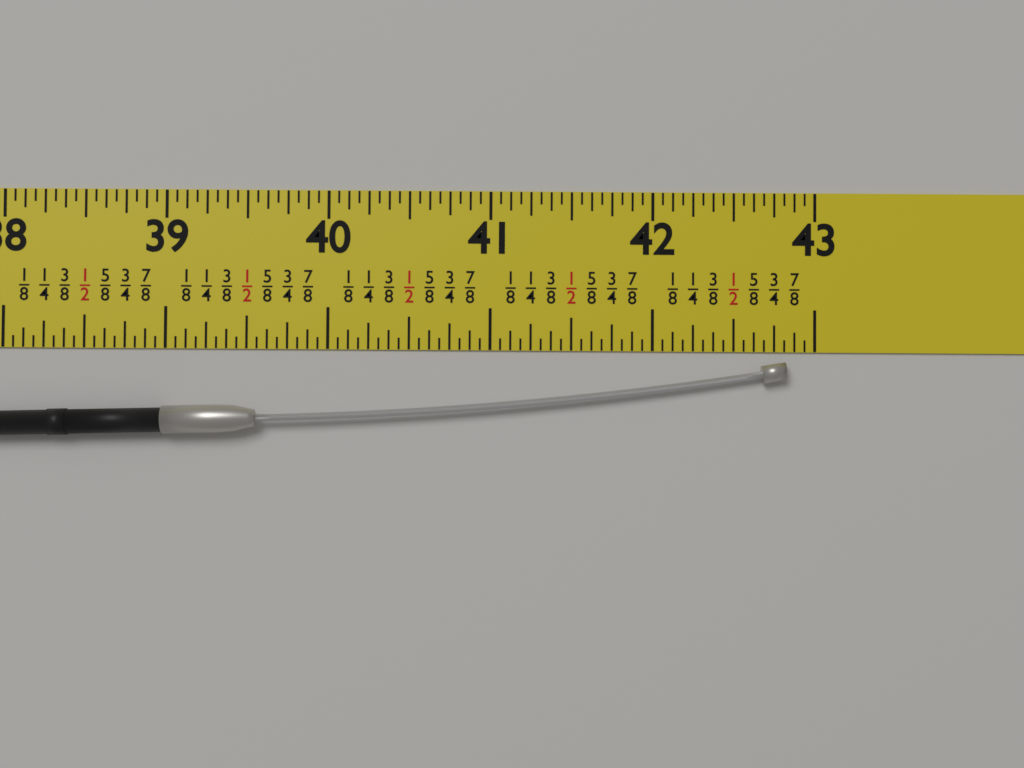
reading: 42.8125 in
